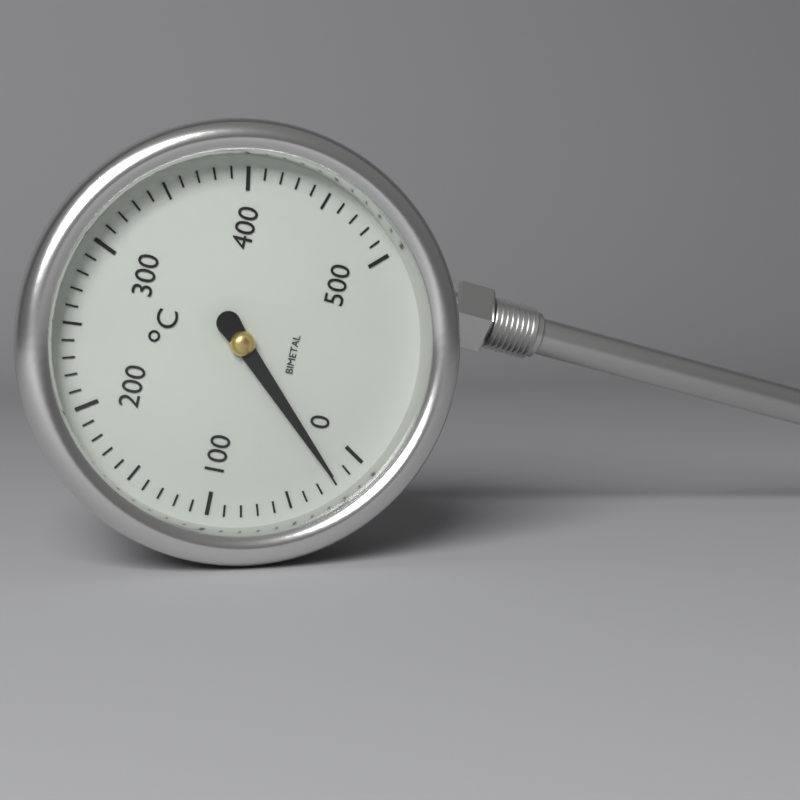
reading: 20 °C
